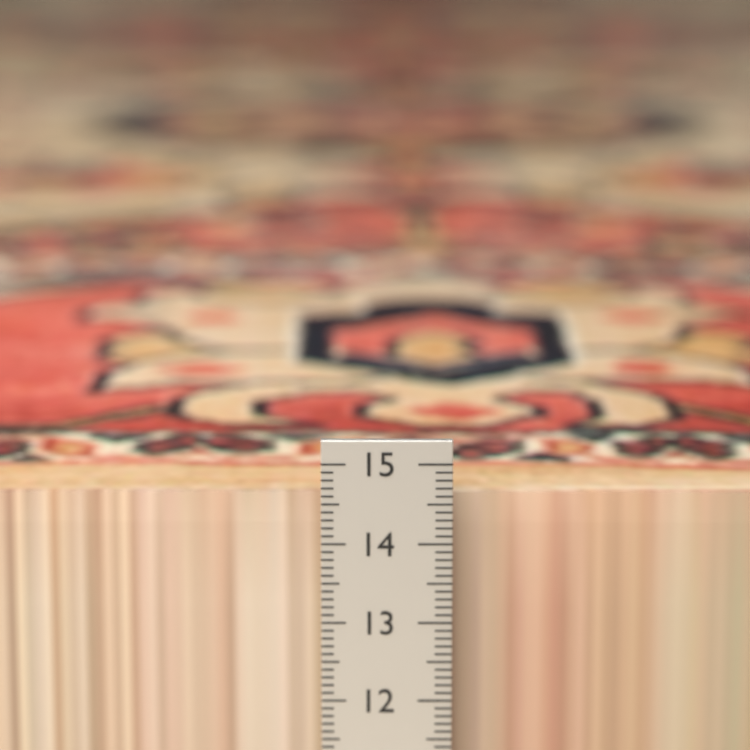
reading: 14.5 cm
